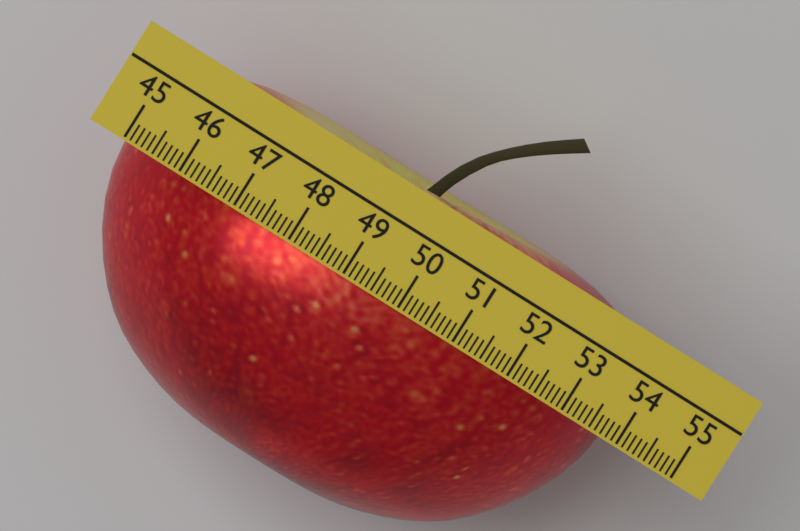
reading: 53.9 (no unit)
